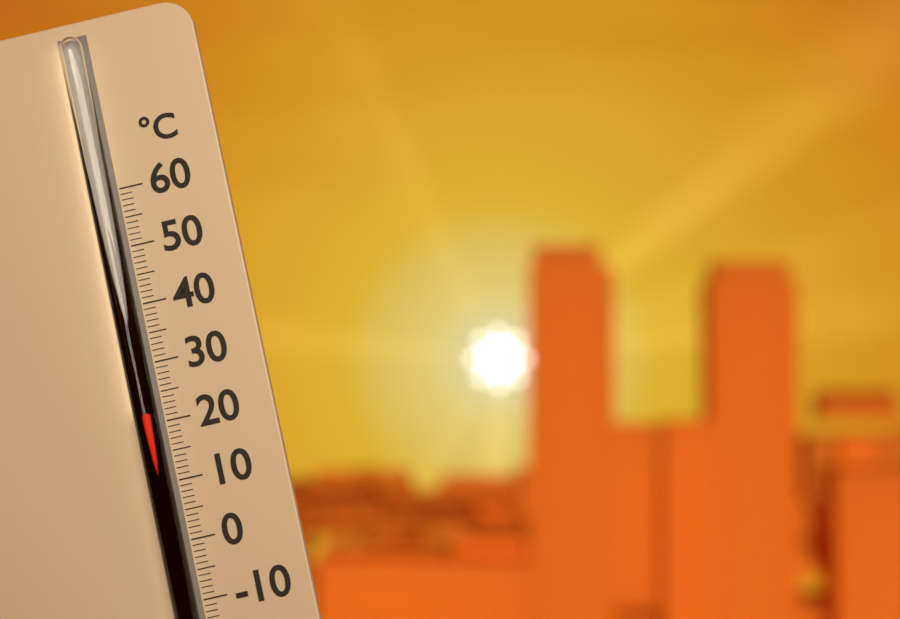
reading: 22 °C
